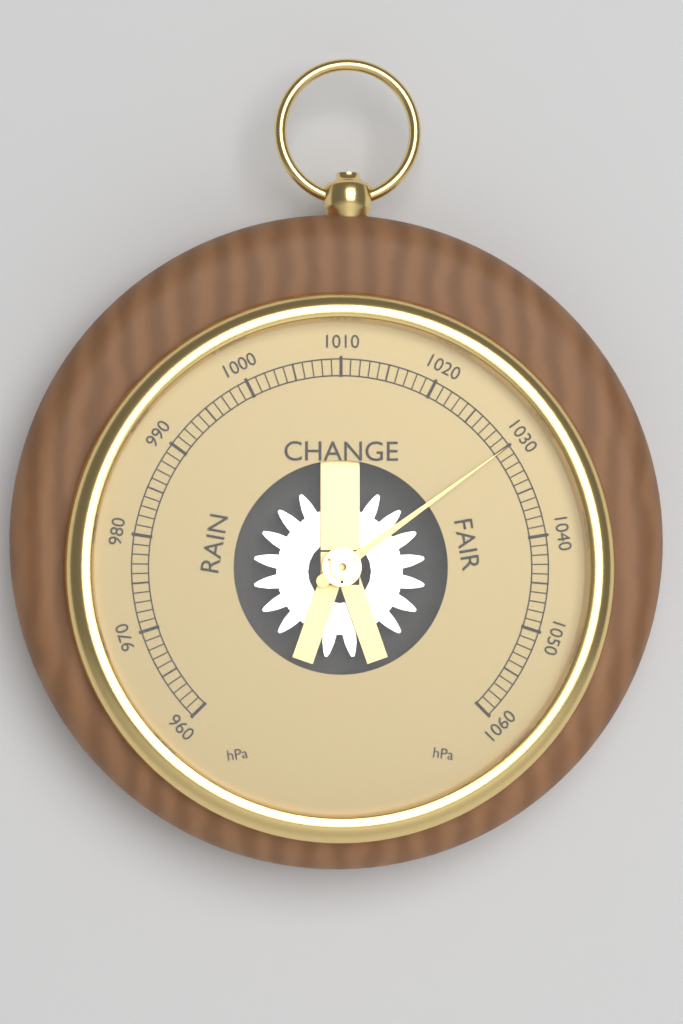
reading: 1030 hPa
